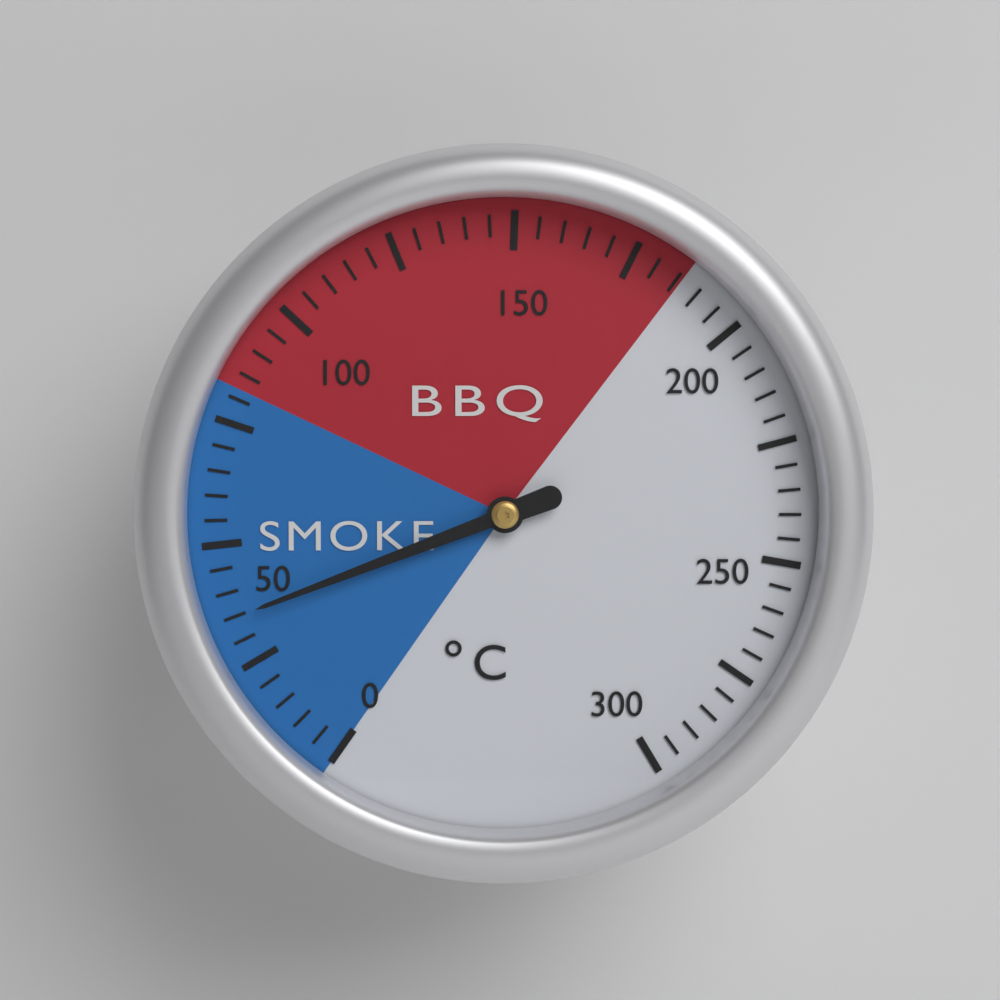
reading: 35 °C
